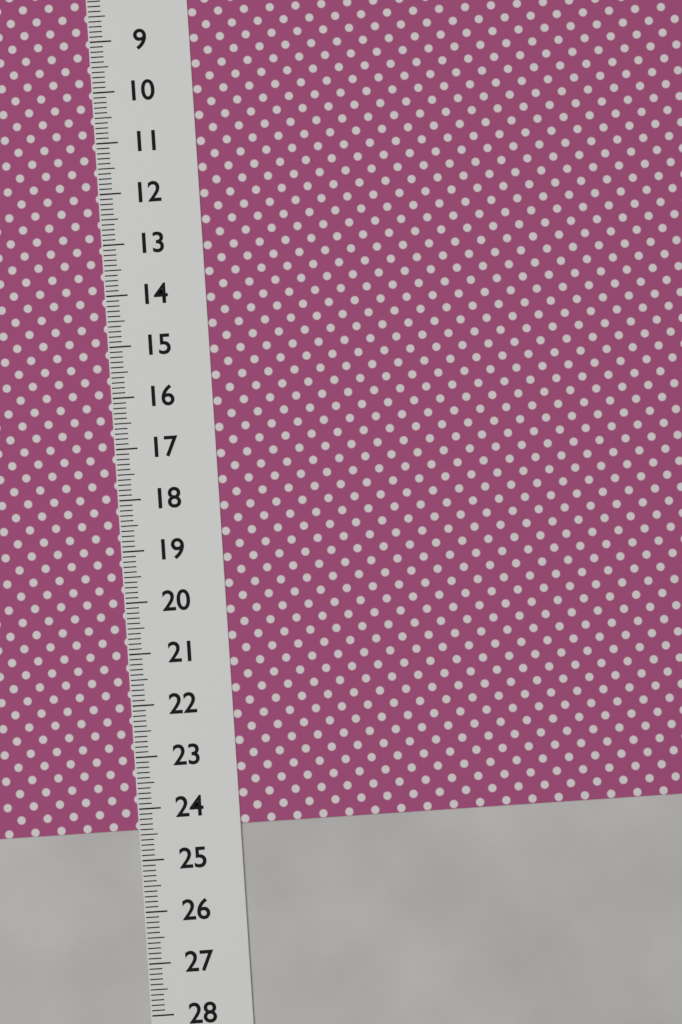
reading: 24.4 (no unit)
